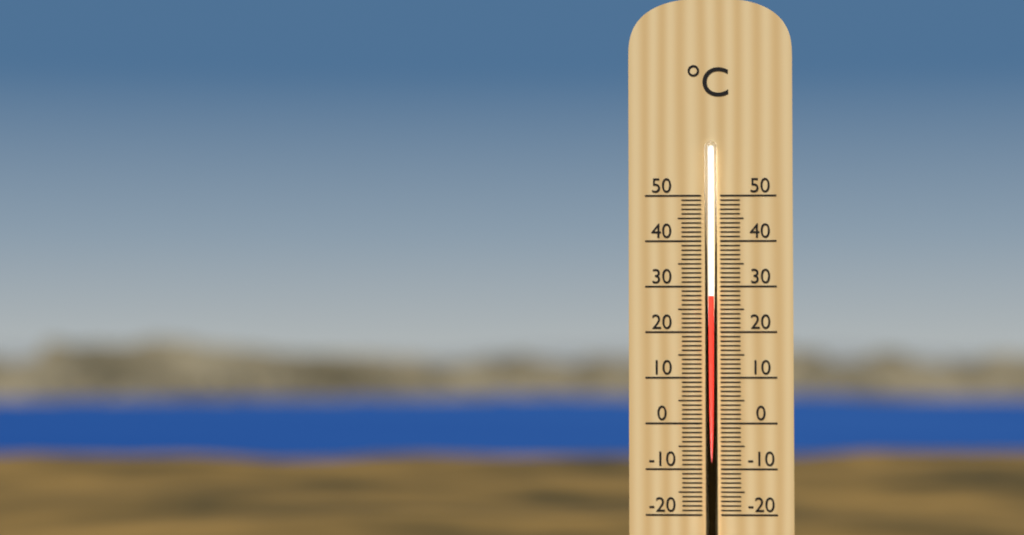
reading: 28 °C
